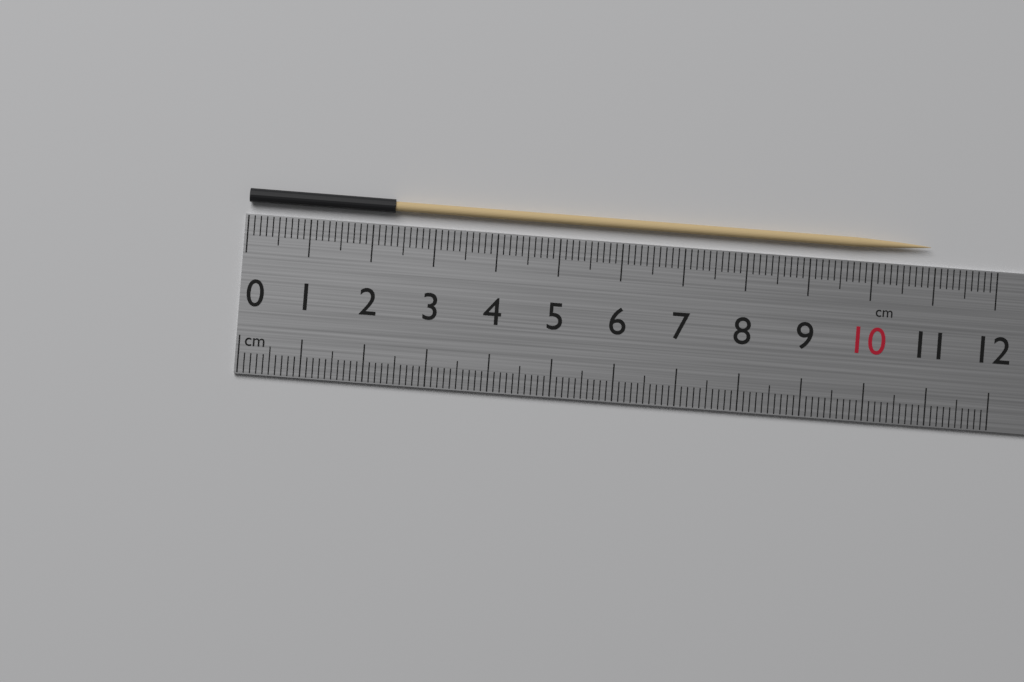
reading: 10.9 cm
